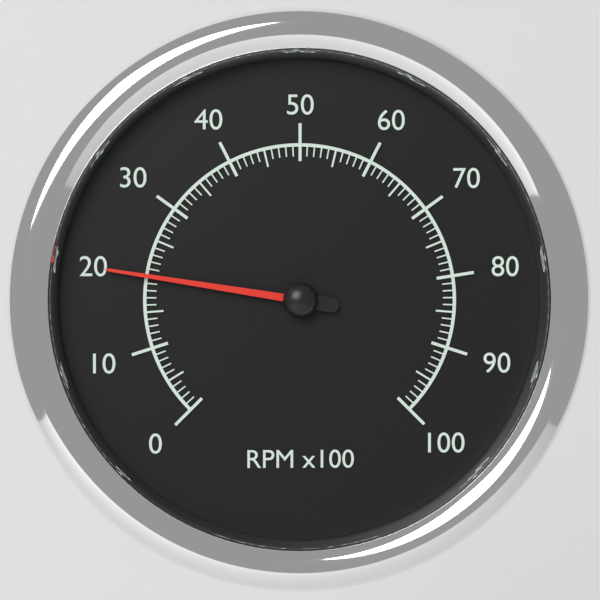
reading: 20 RPM x100
